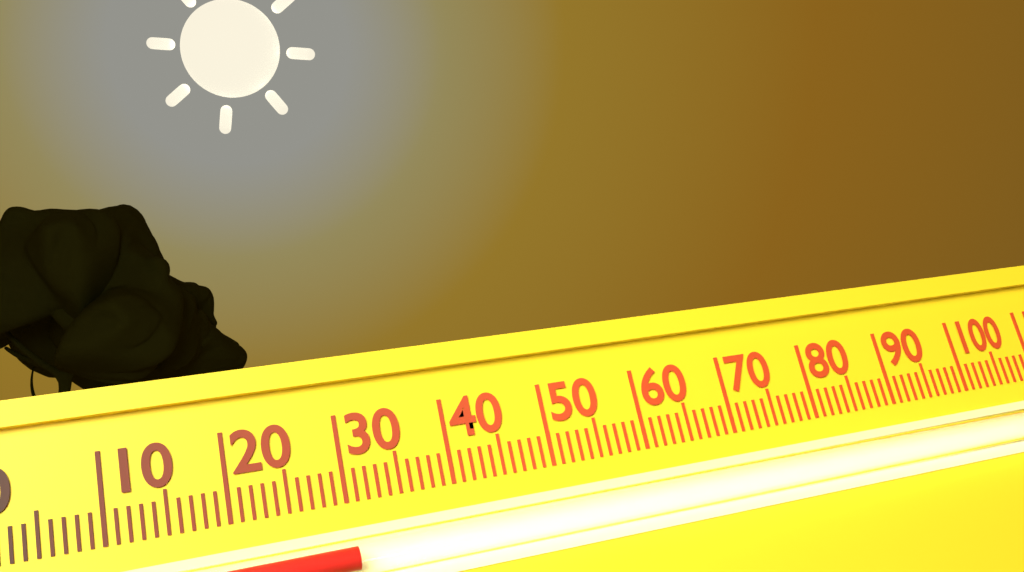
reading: 30 (no unit)
